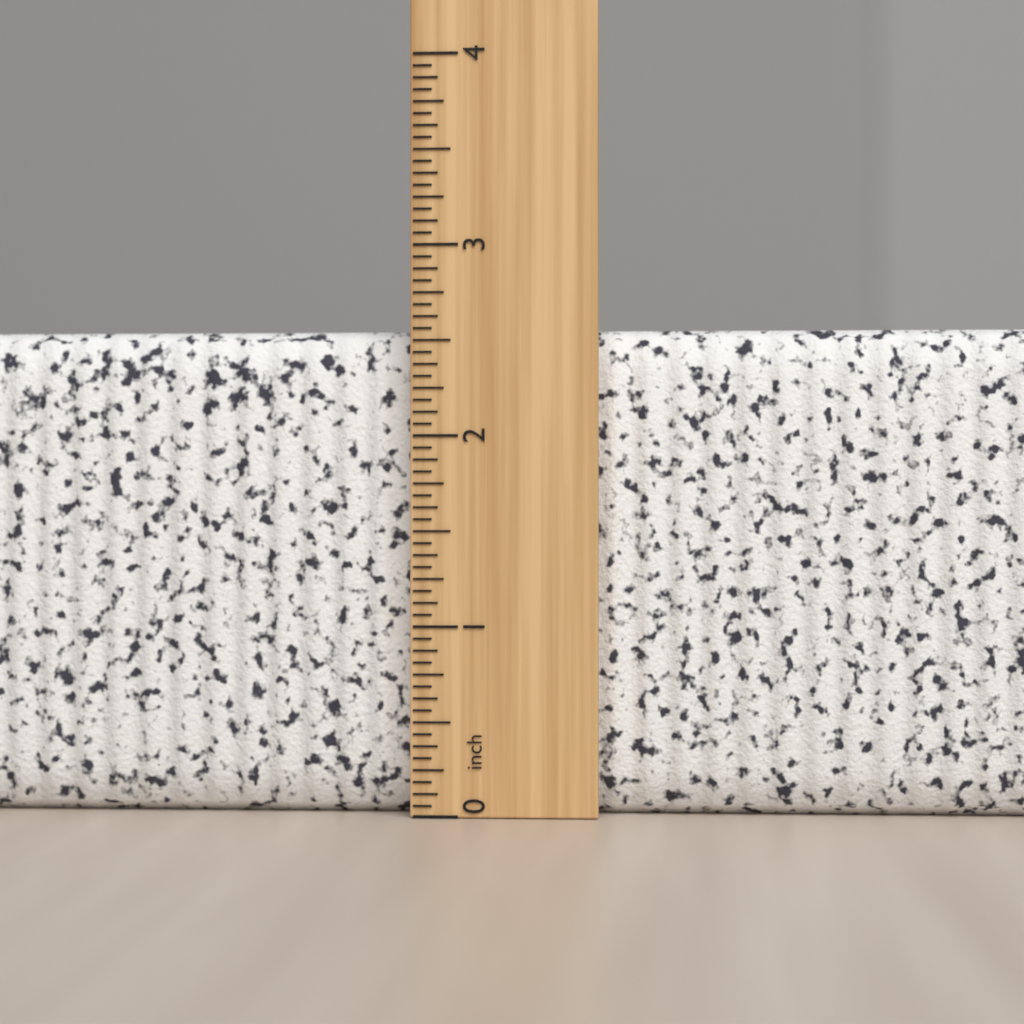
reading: 2.5625 inch
